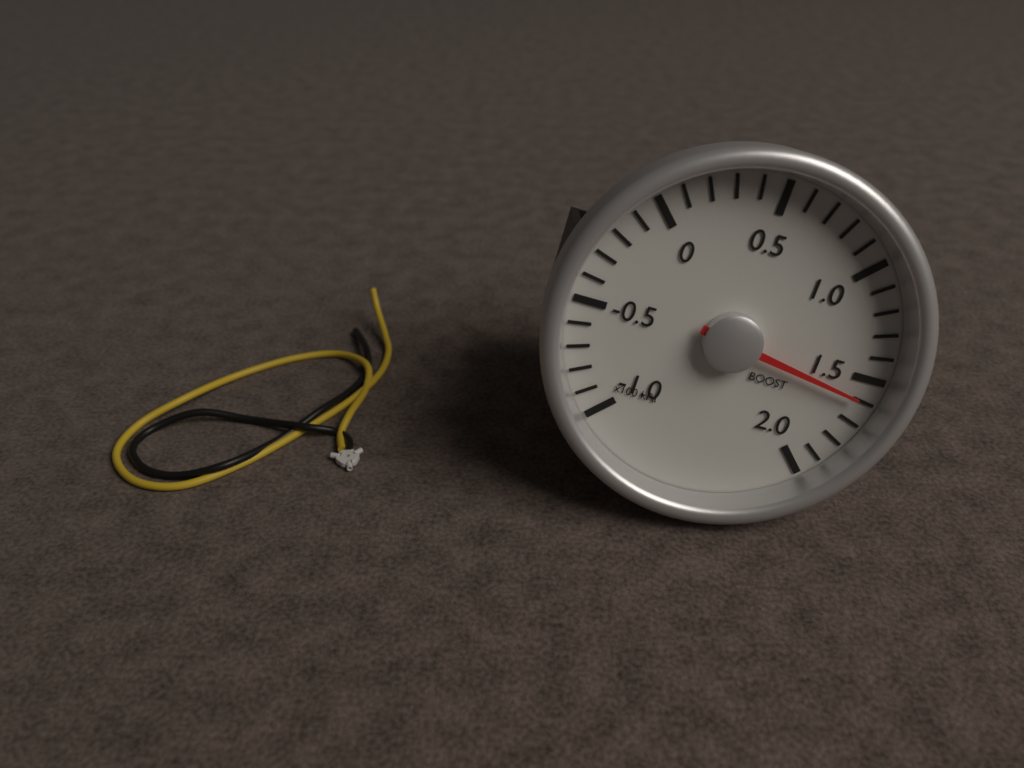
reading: 160 kPa
